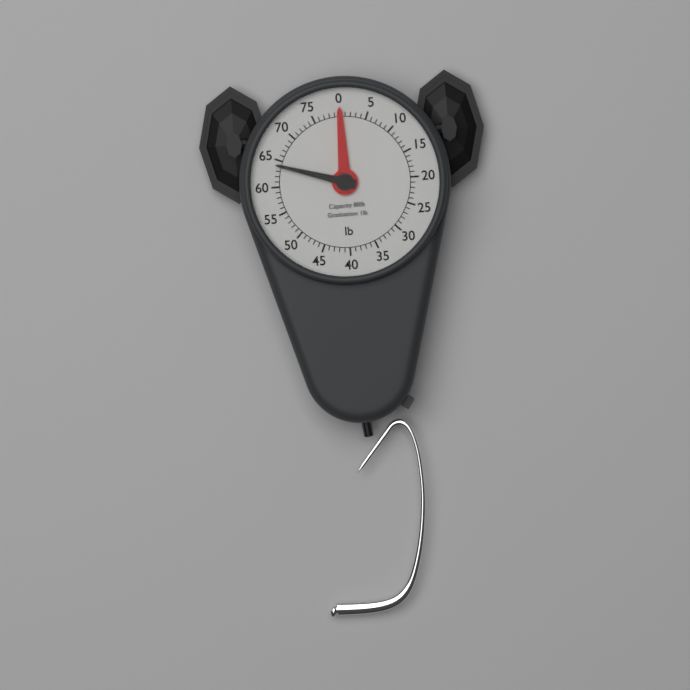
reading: 64 lb
